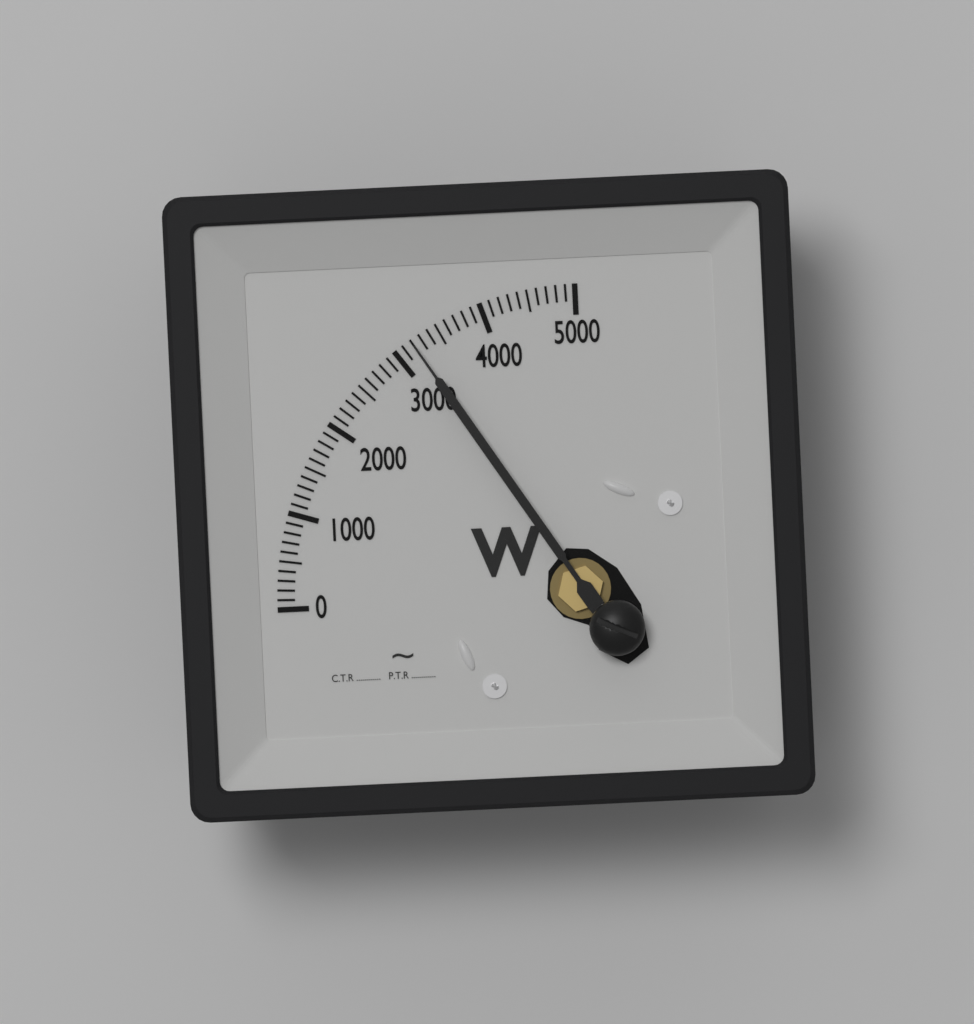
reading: 3200 W
